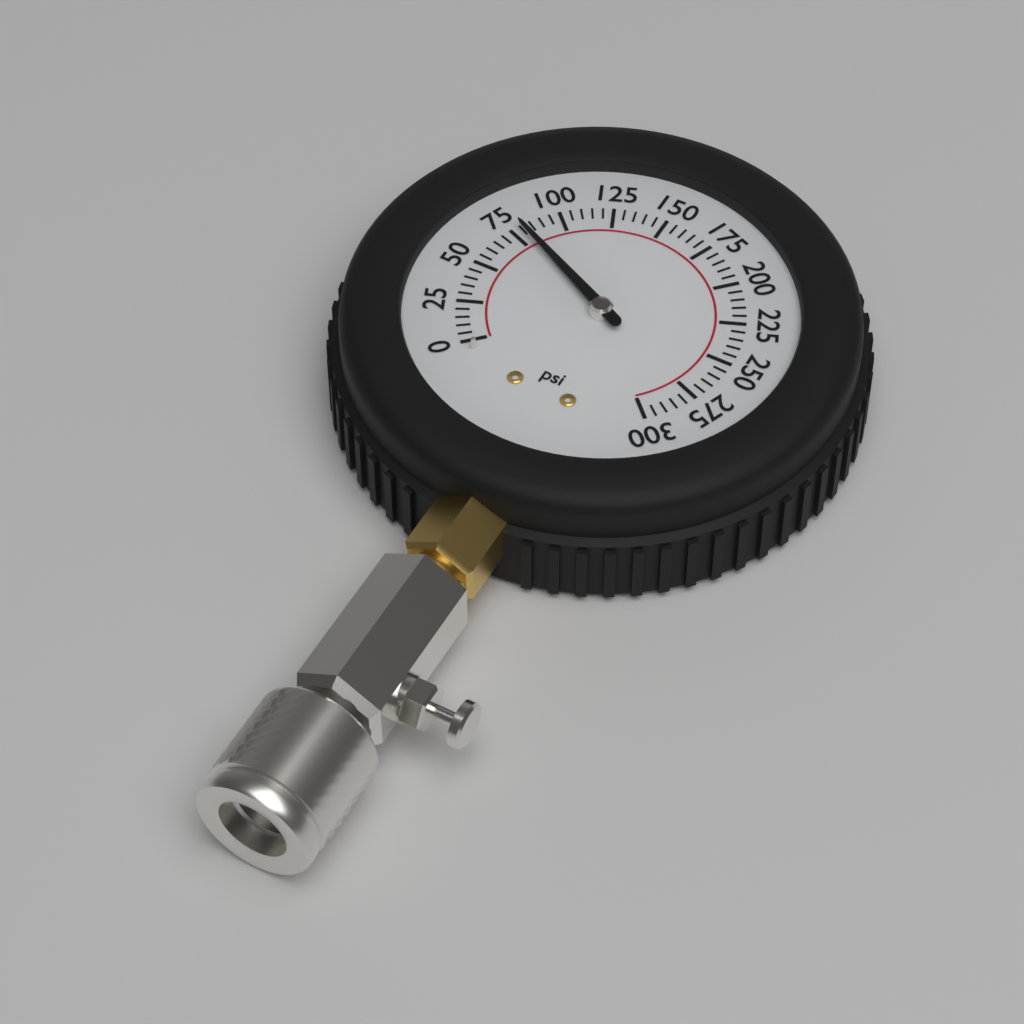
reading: 80 psi
